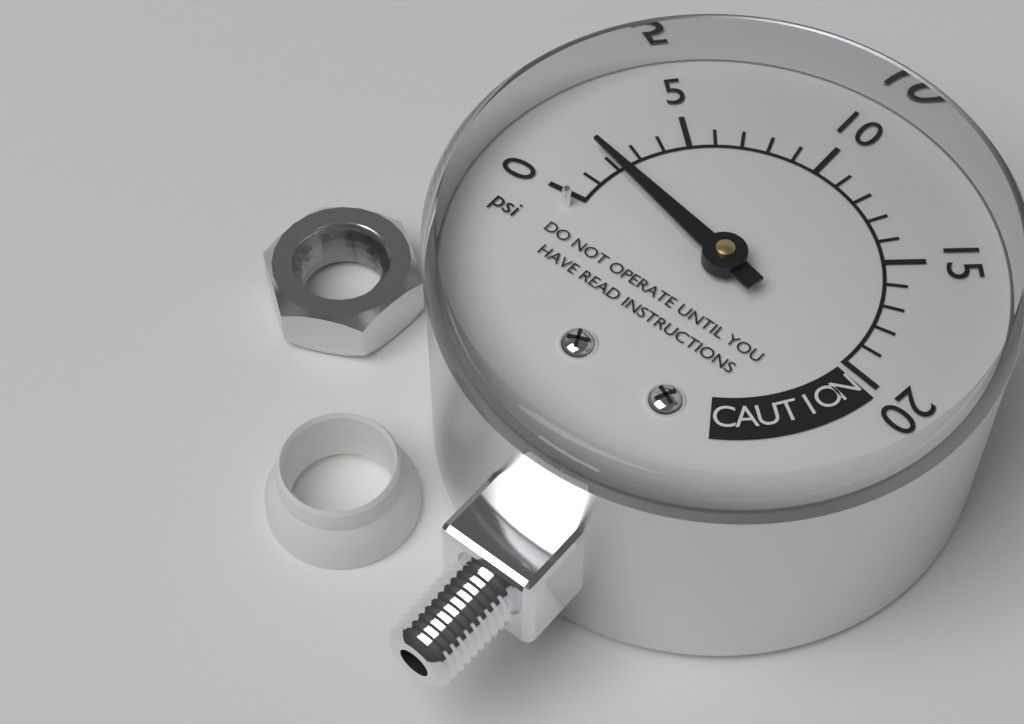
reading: 2 psi
